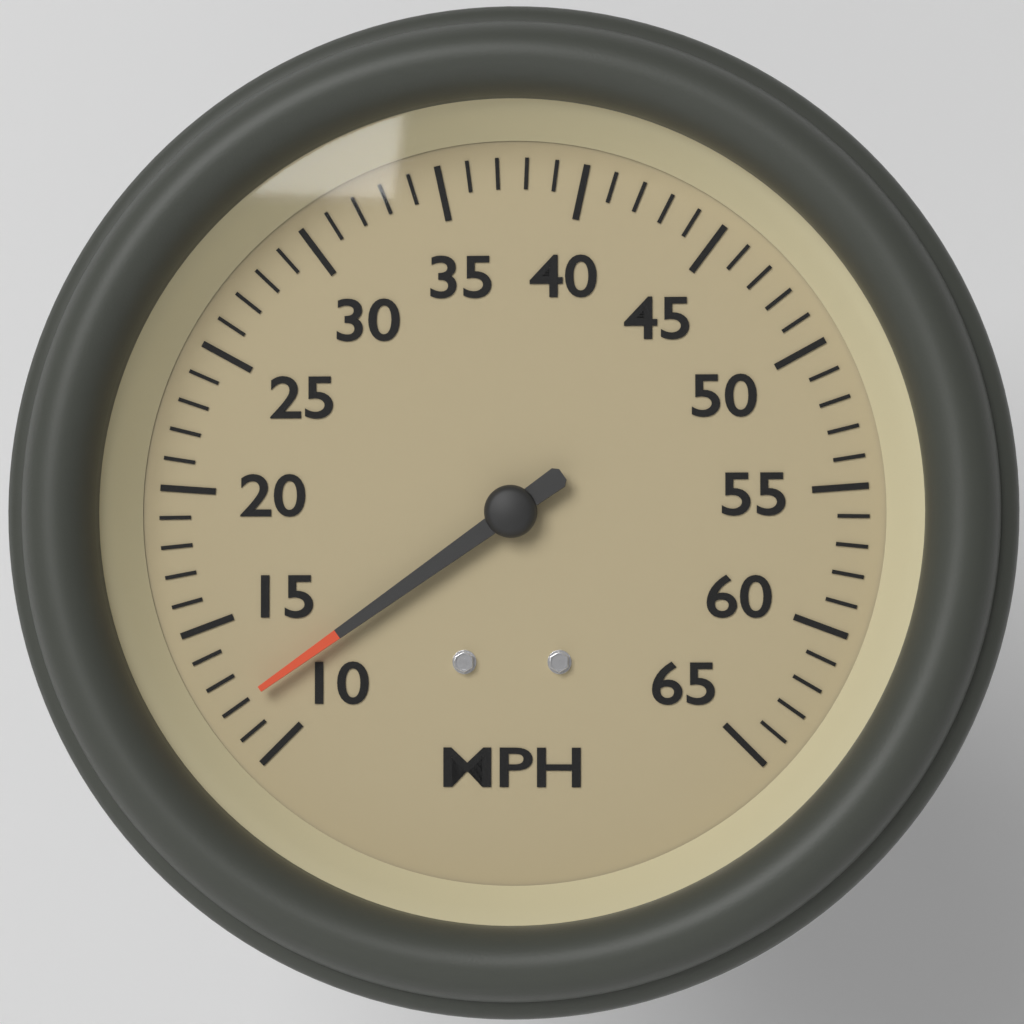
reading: 12 MPH
